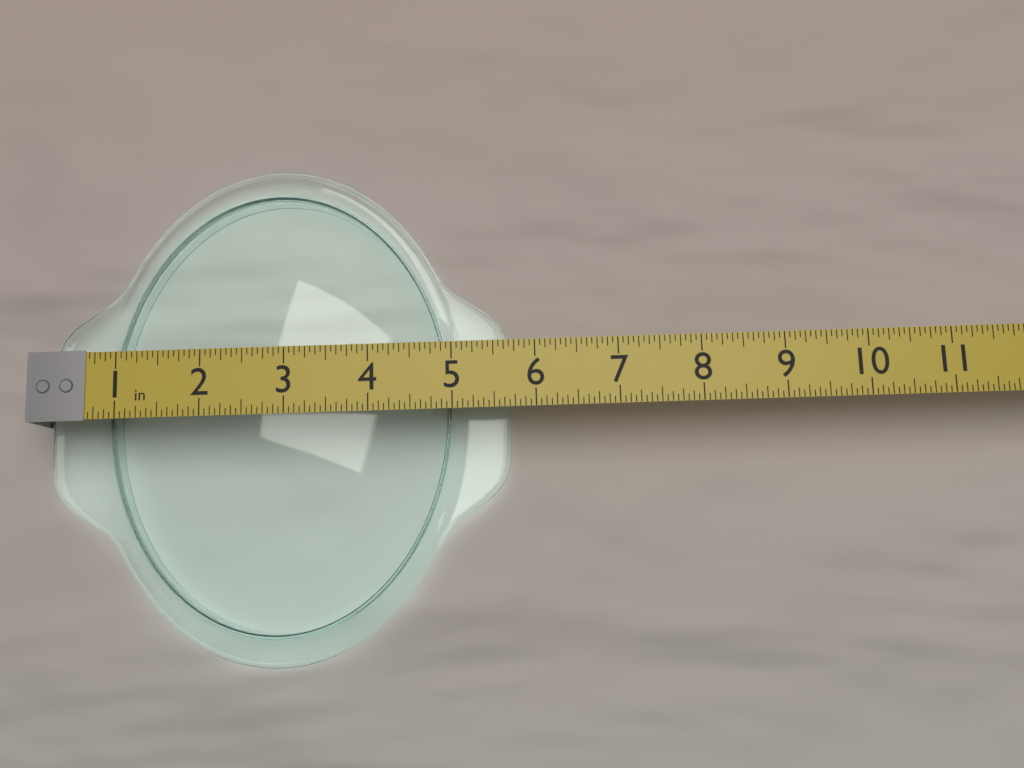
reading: 5.6875 in
